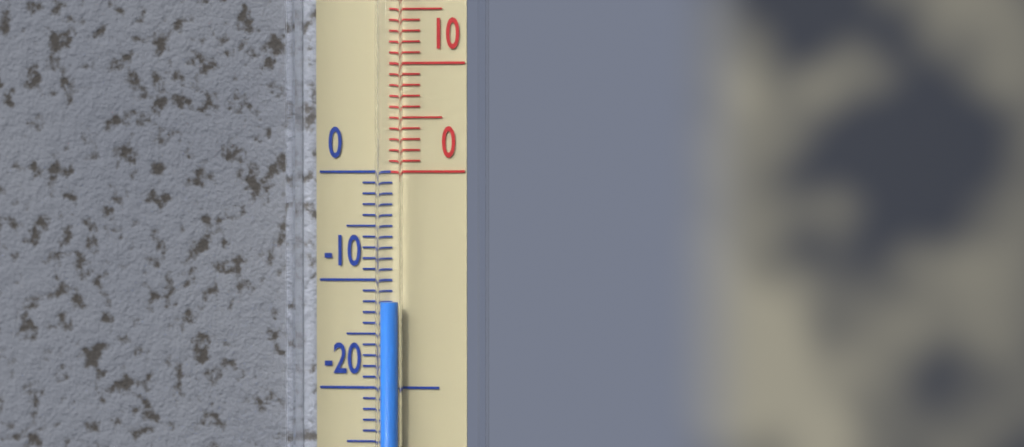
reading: -12 °C
